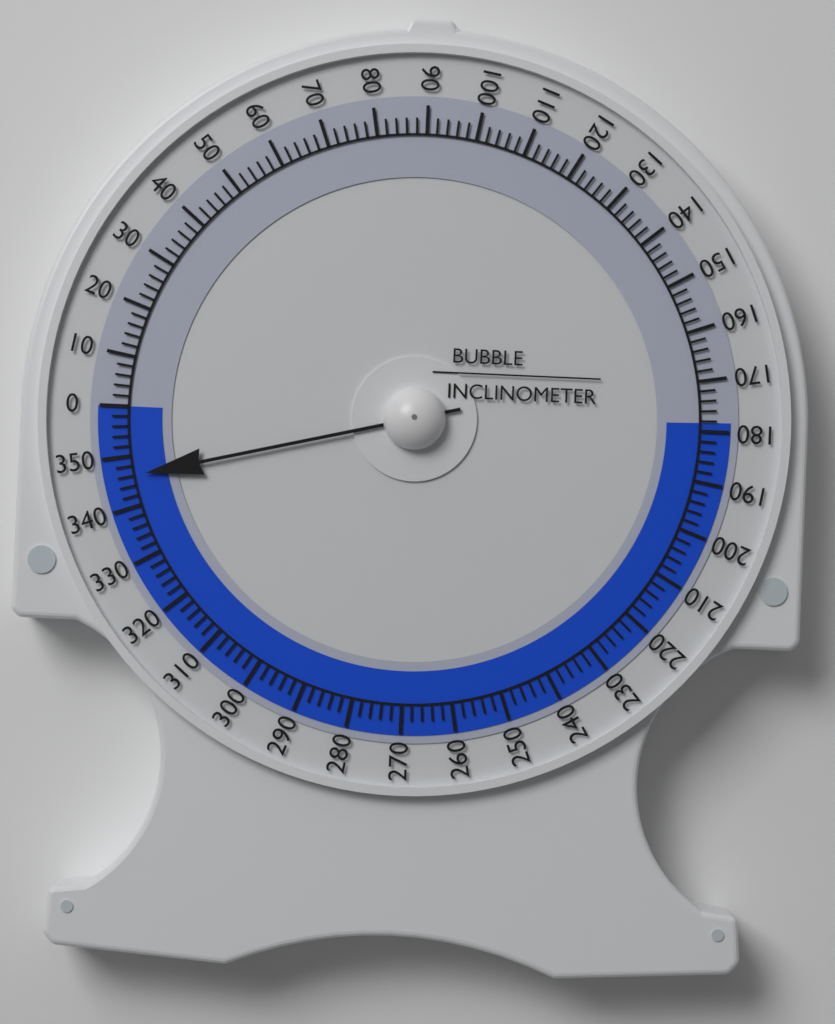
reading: 346 (no unit)
